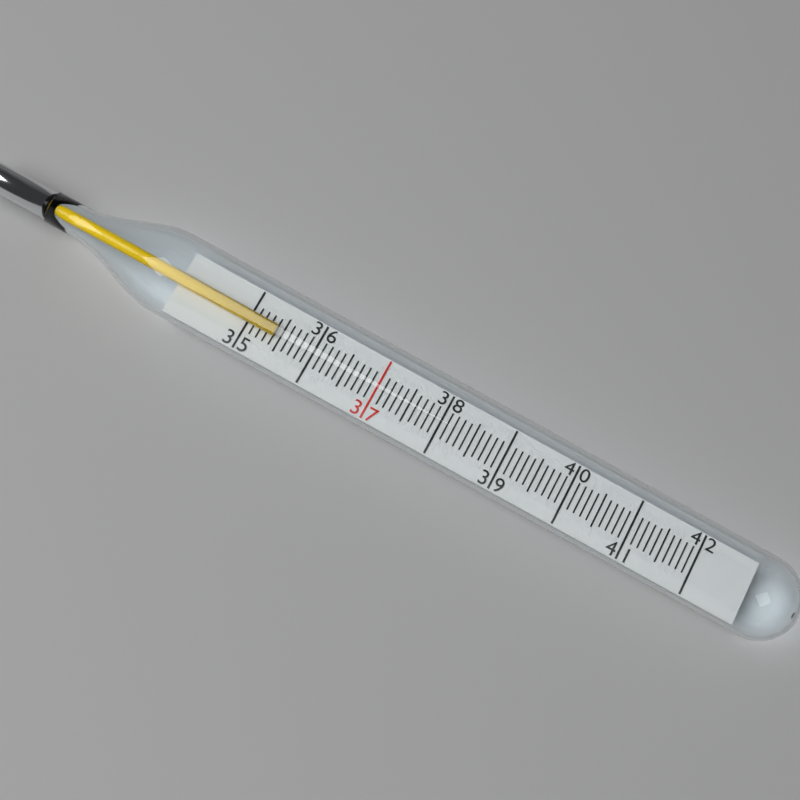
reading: 35.4 (no unit)
